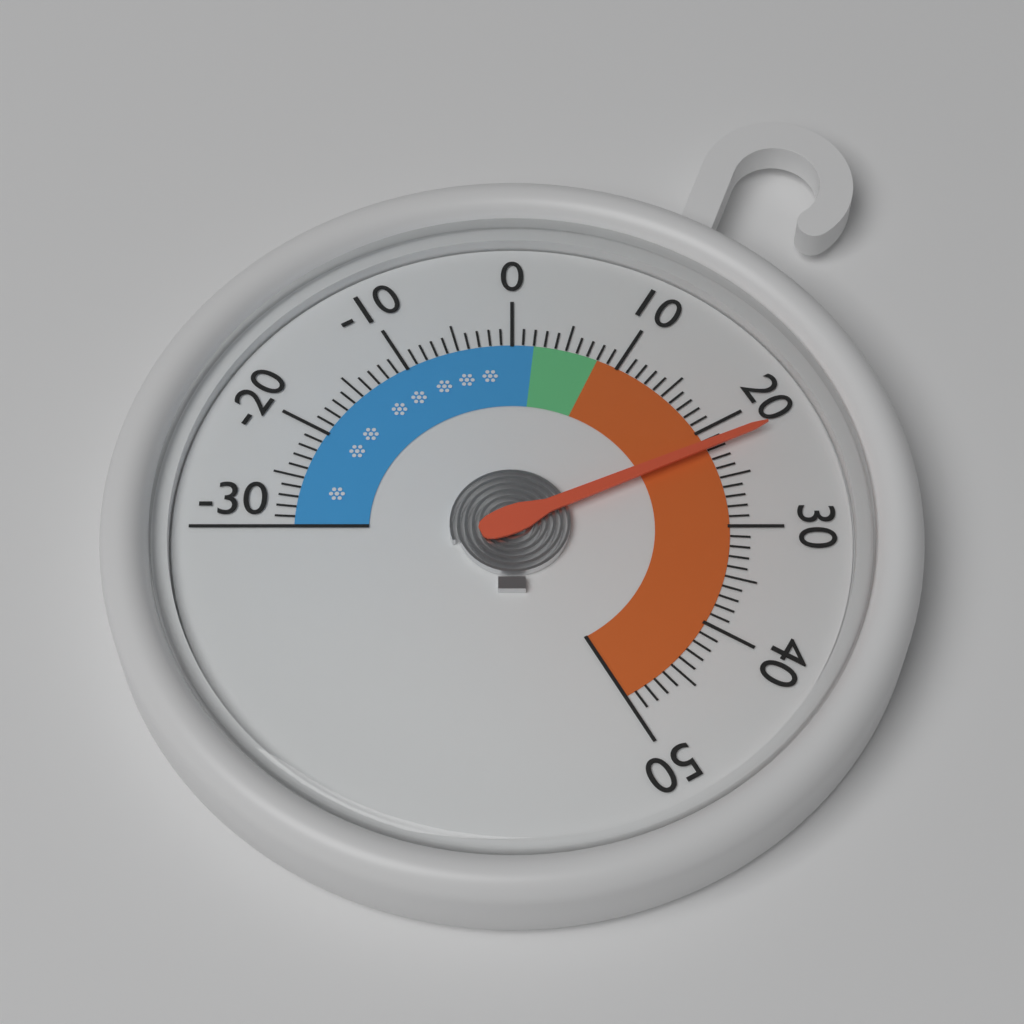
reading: 22 (no unit)
